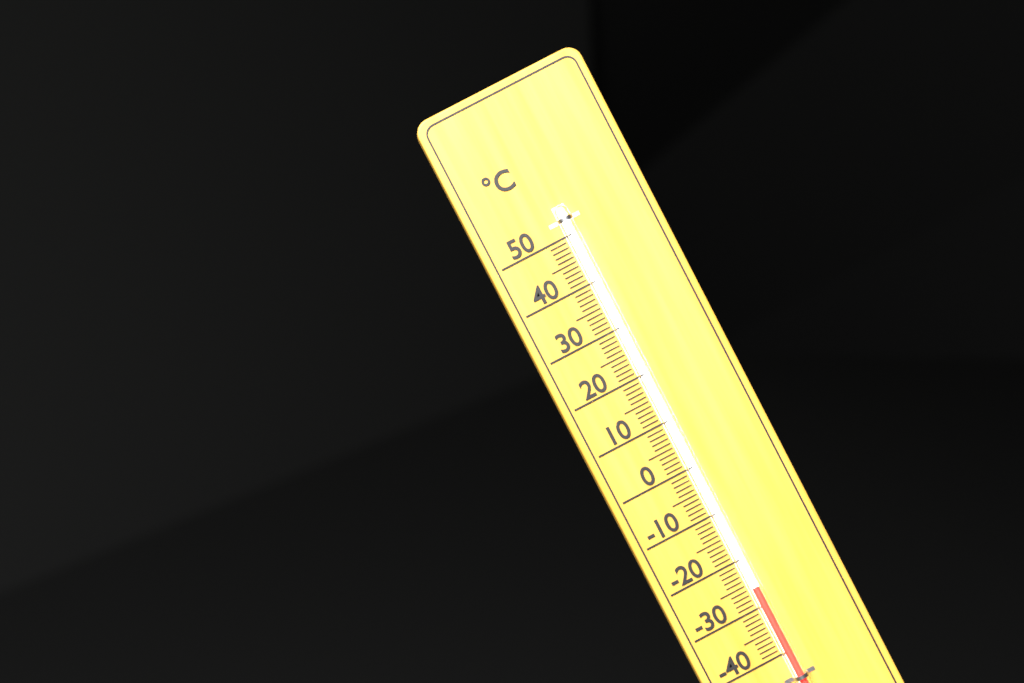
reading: -26 °C
